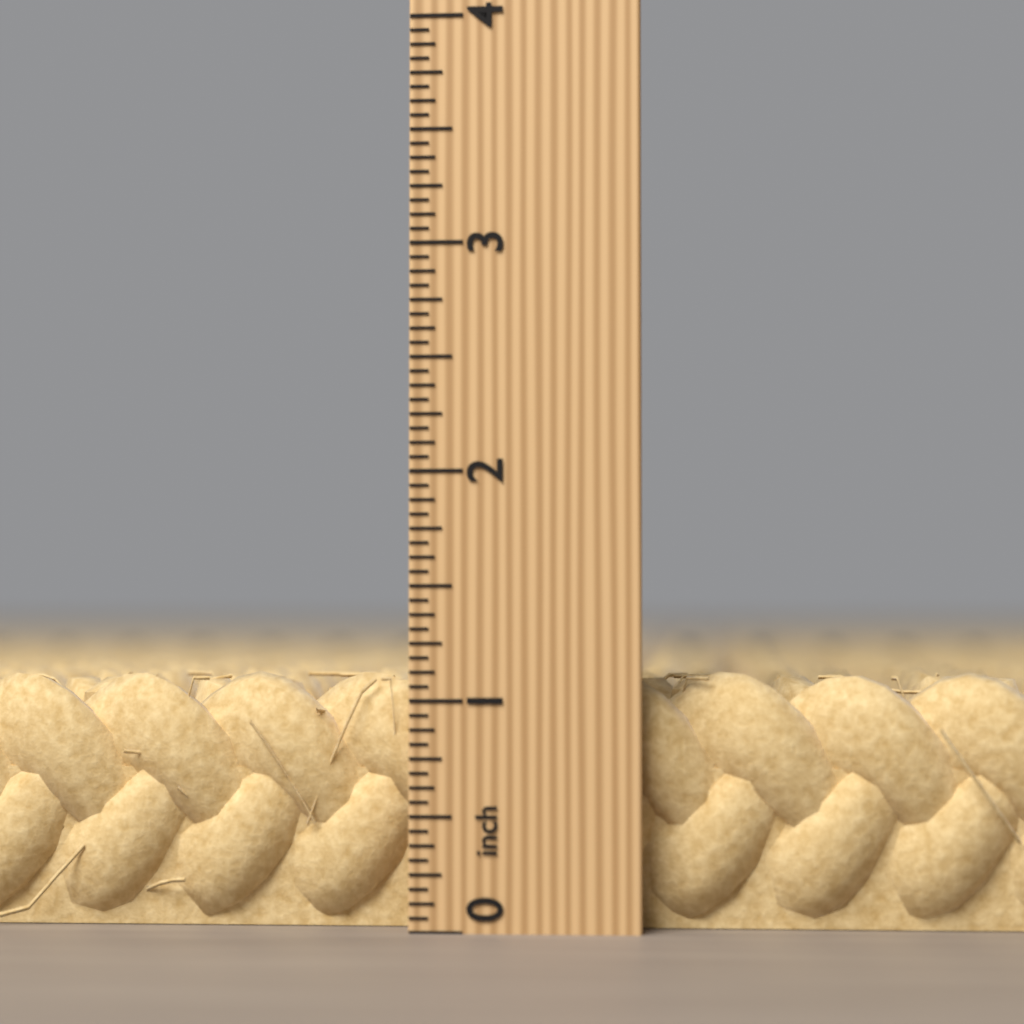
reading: 1.1250 inch
